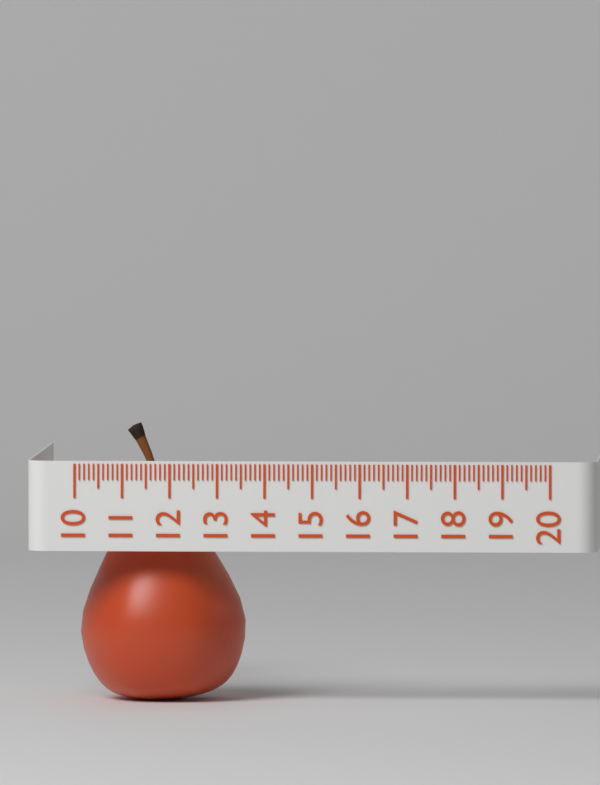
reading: 13.5 (no unit)
